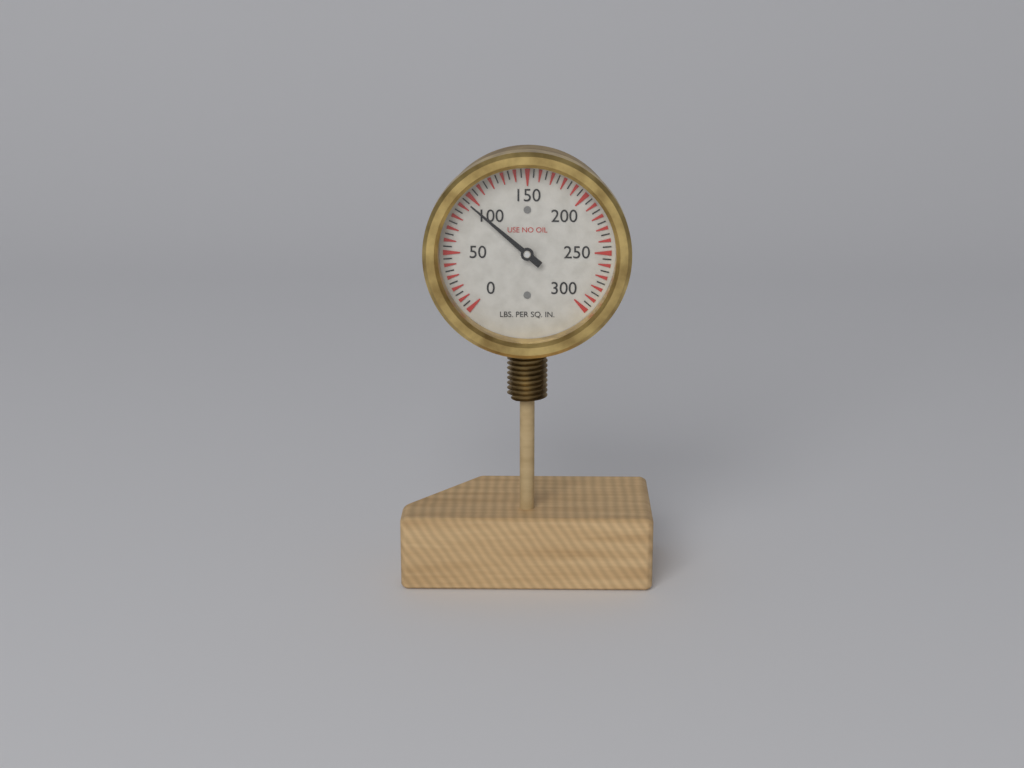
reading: 95 psi
